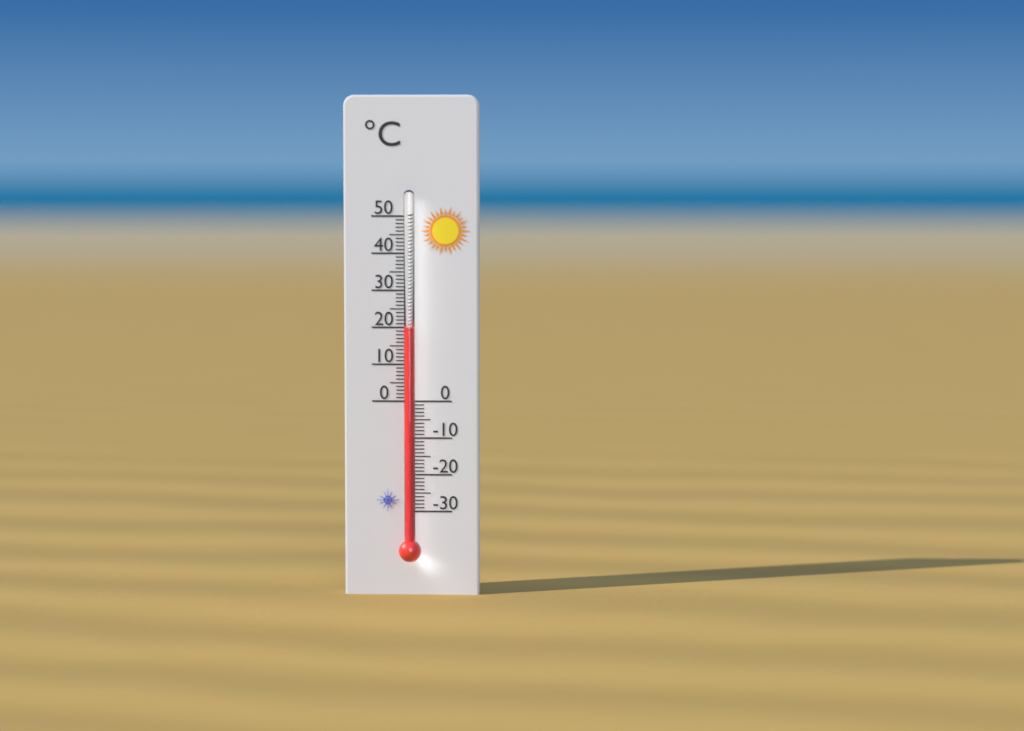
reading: 20 °C
